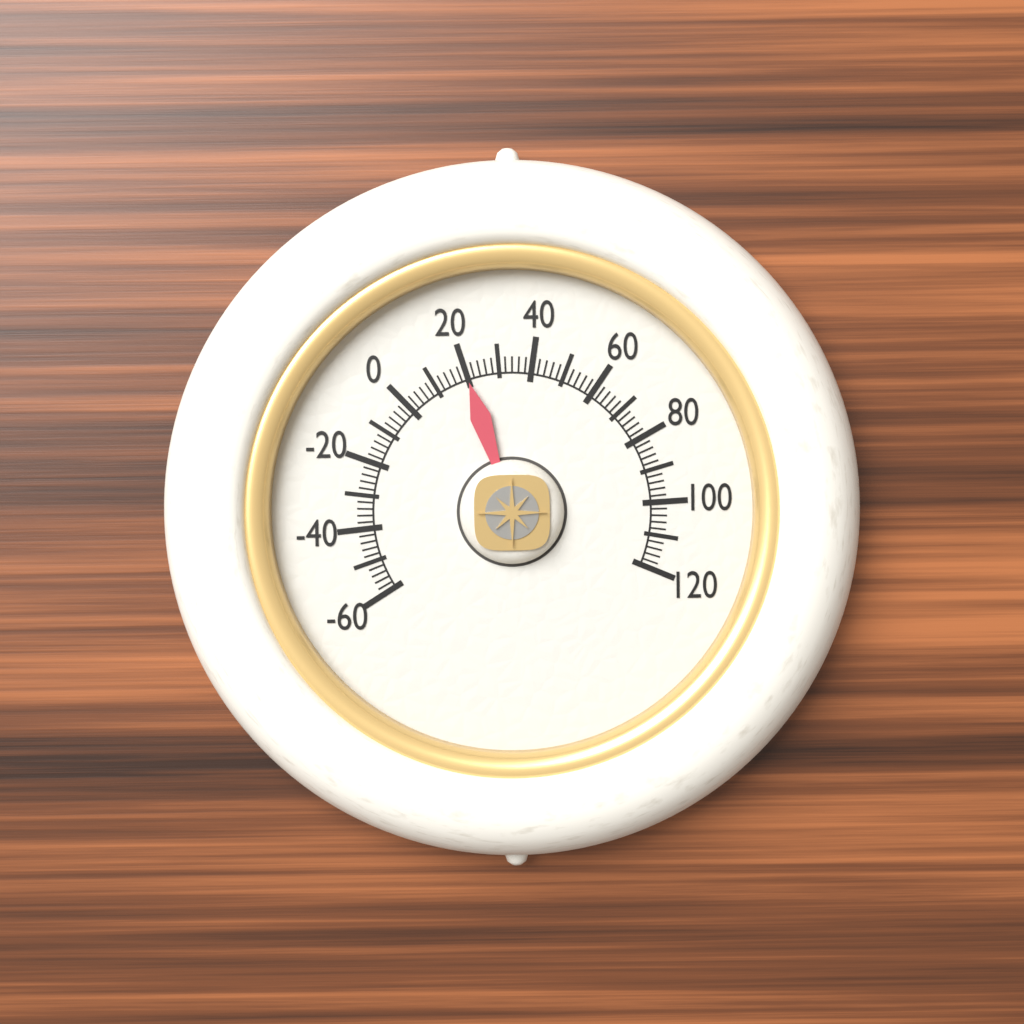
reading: 20 (no unit)
